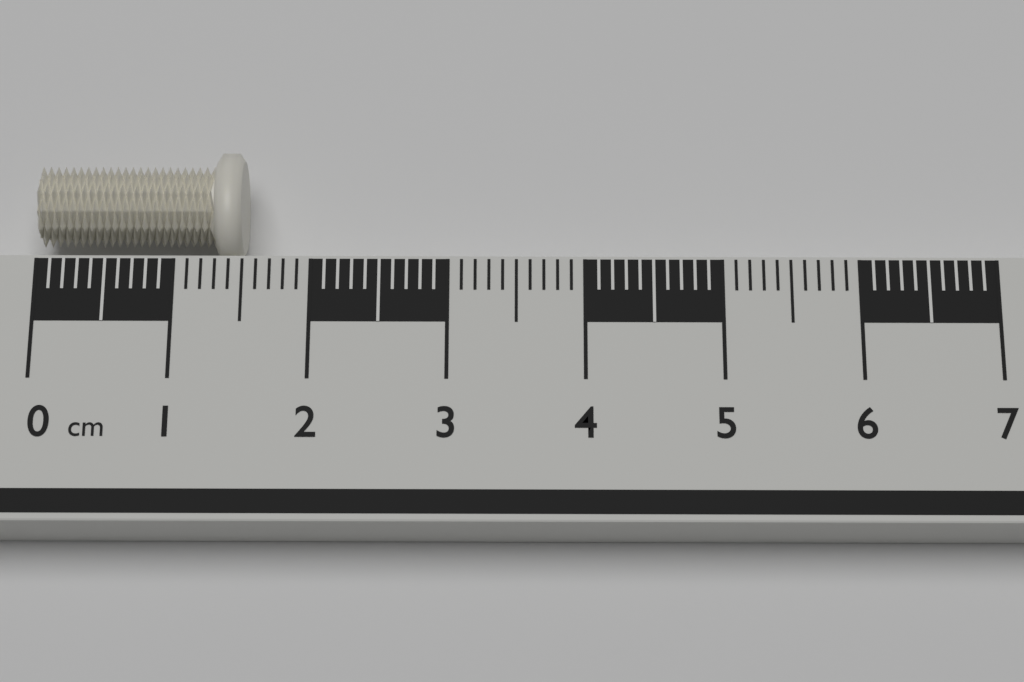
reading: 1.5 cm
